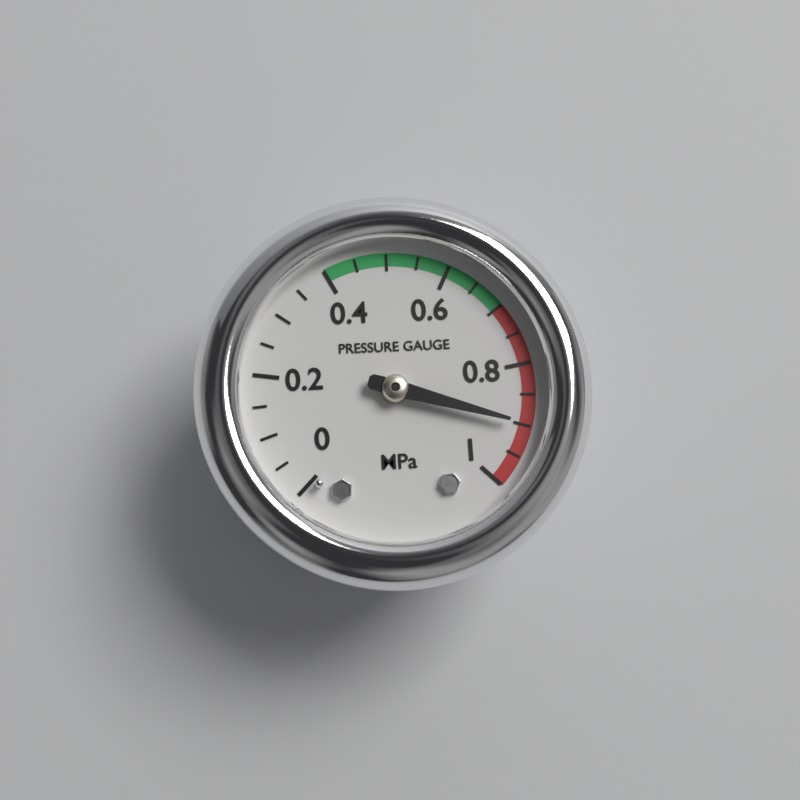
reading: 0.90 MPa
